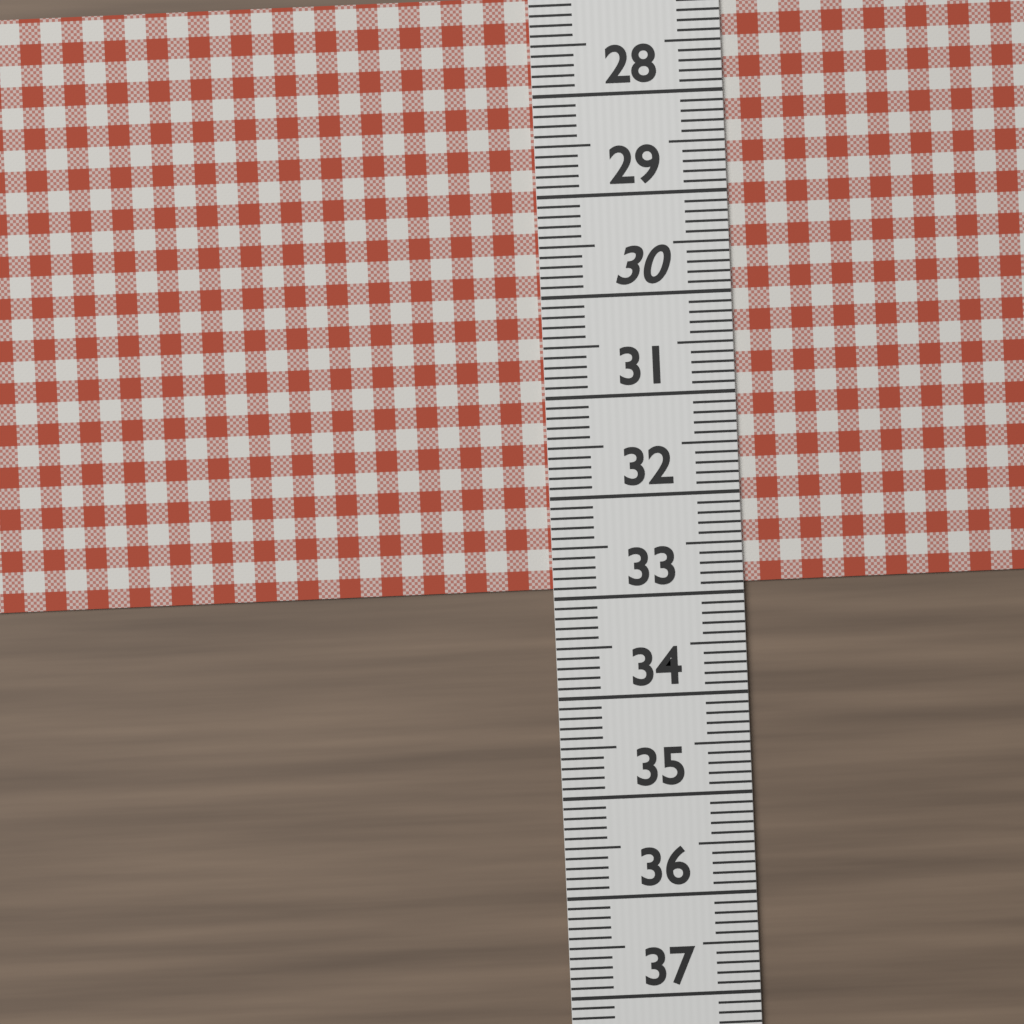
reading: 32.9 (no unit)
